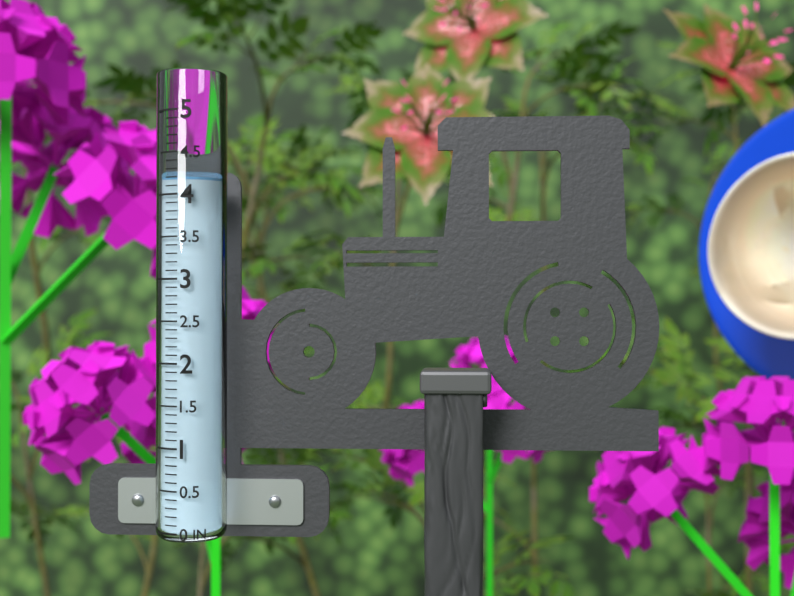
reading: 4.2 in
